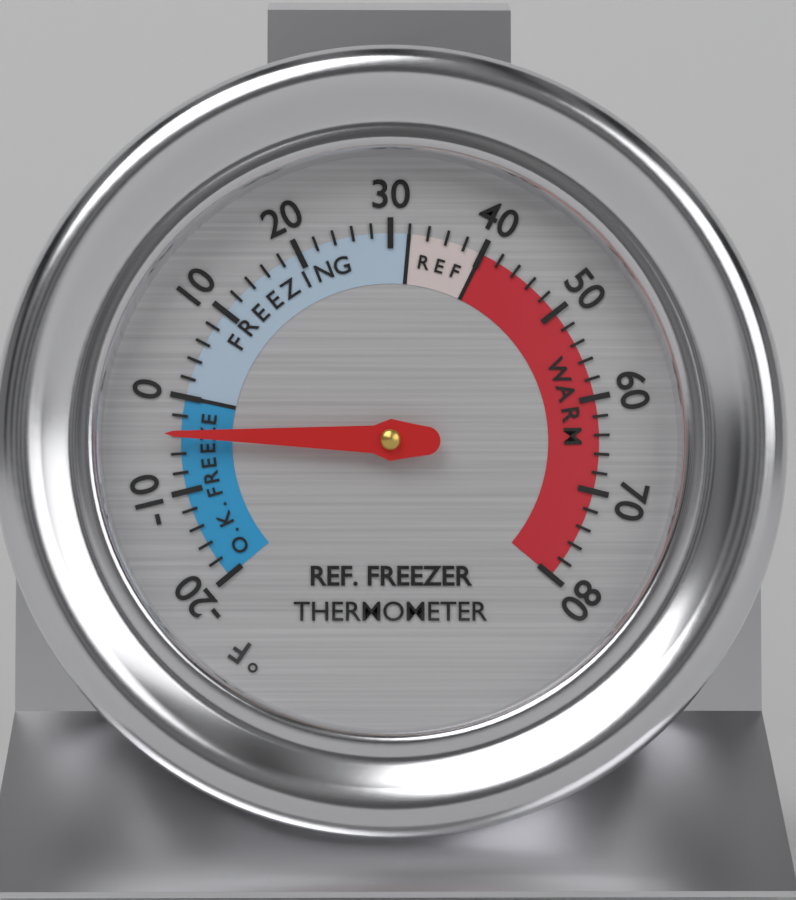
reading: -4 °F
